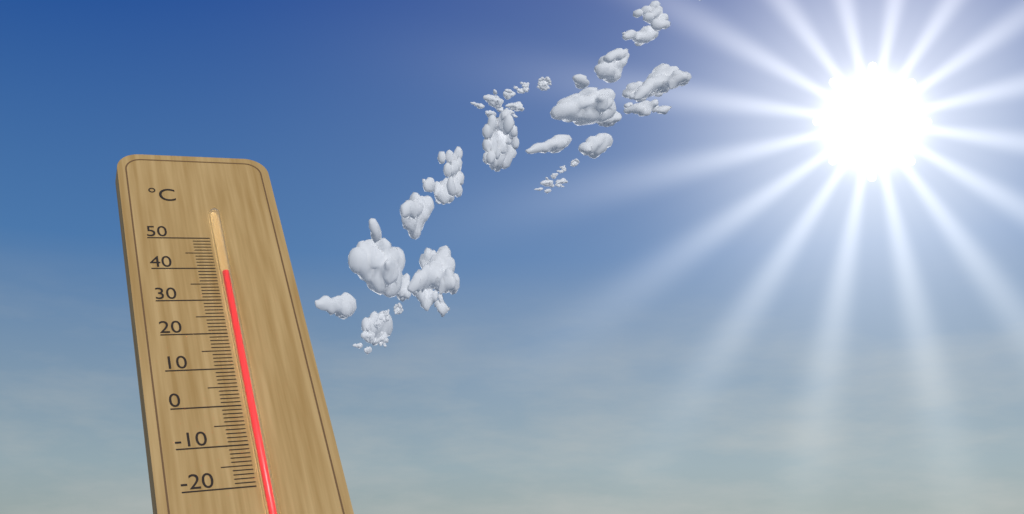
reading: 38 °C
